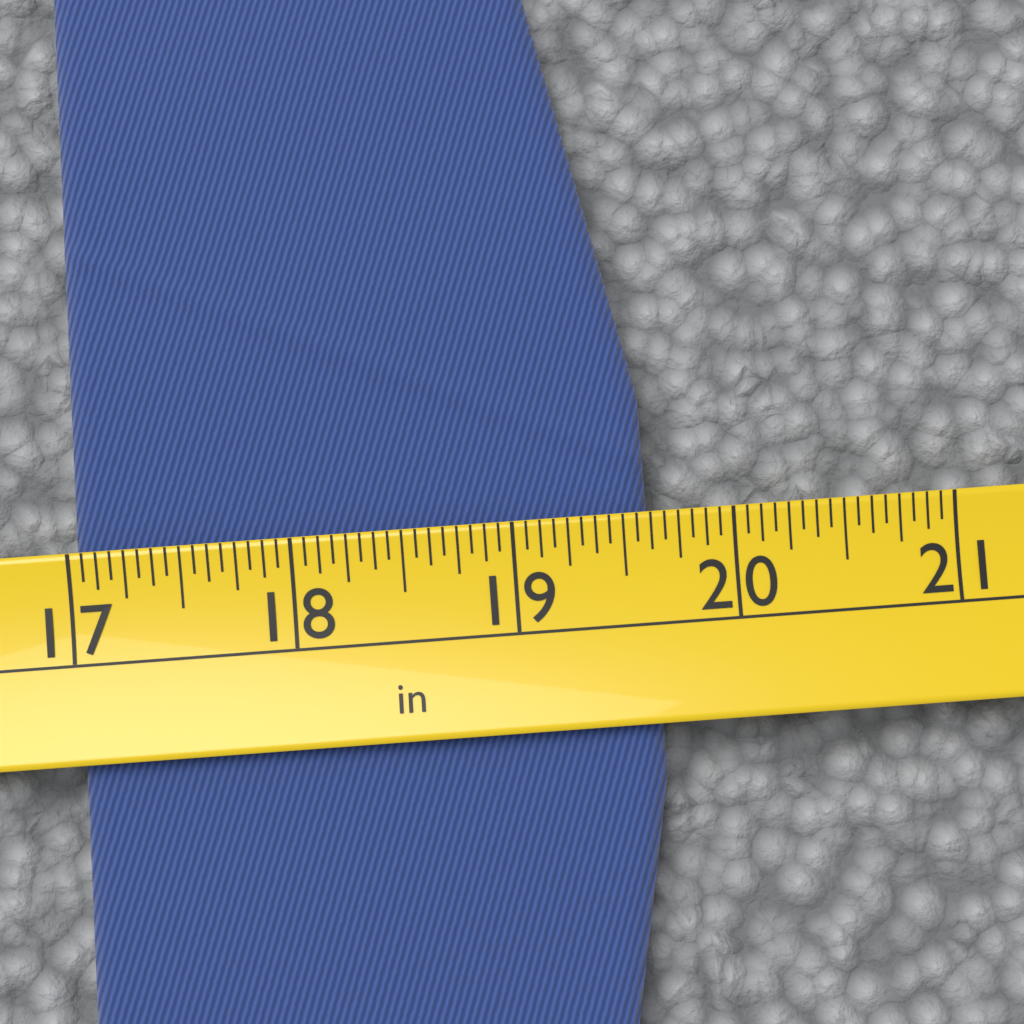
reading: 19.6250 in
